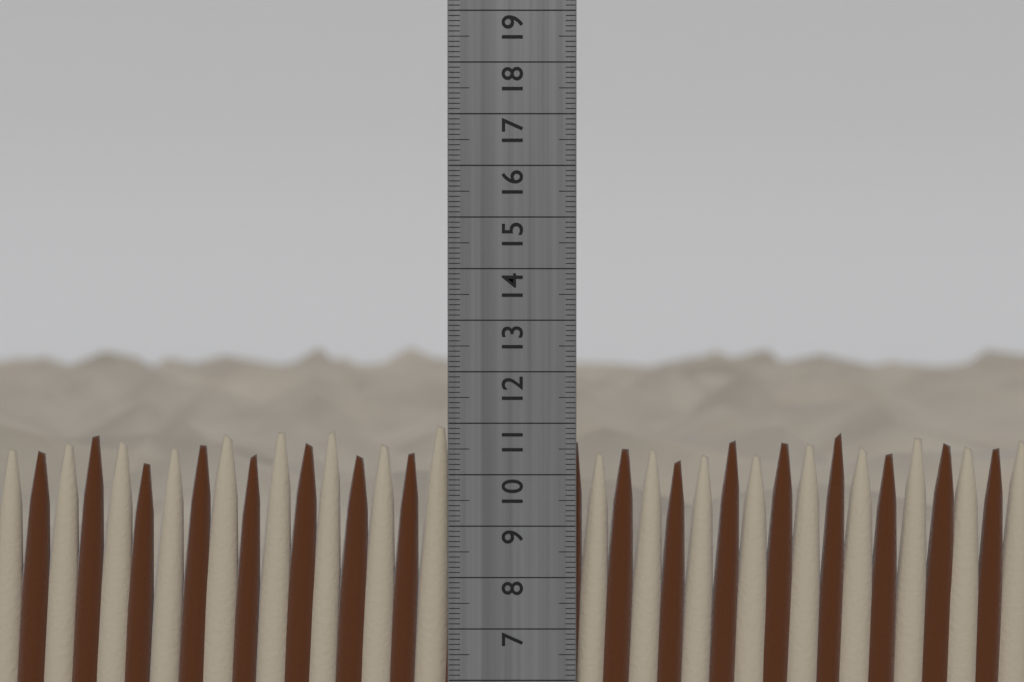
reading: 11.0 cm
